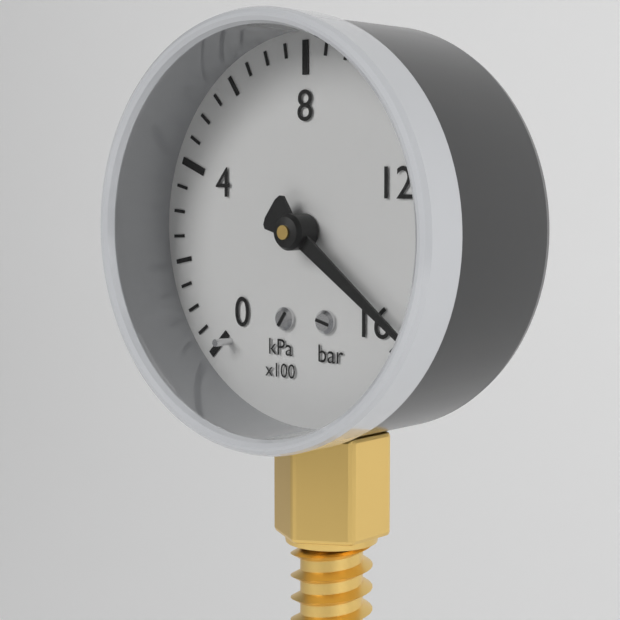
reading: 1550 kPa
